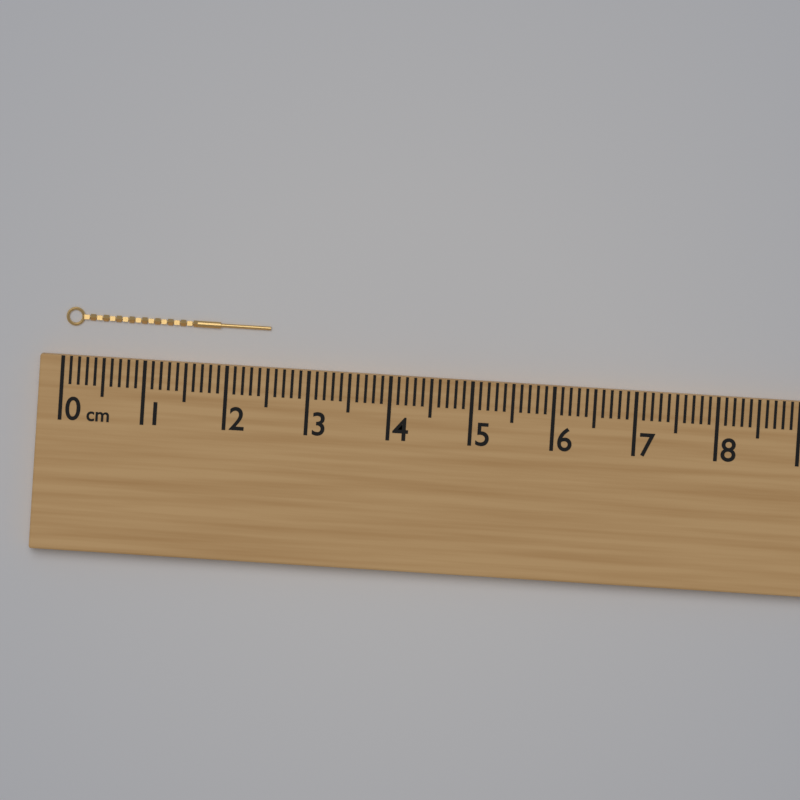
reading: 2.5 cm
